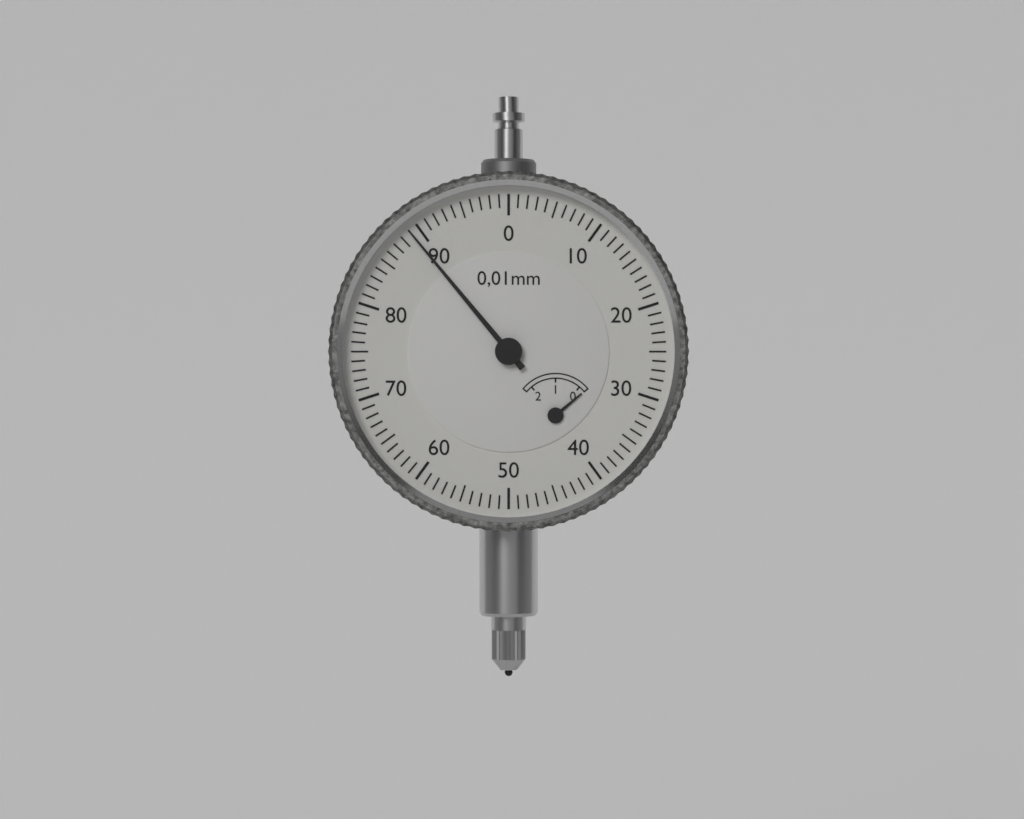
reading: 0.89 mm
